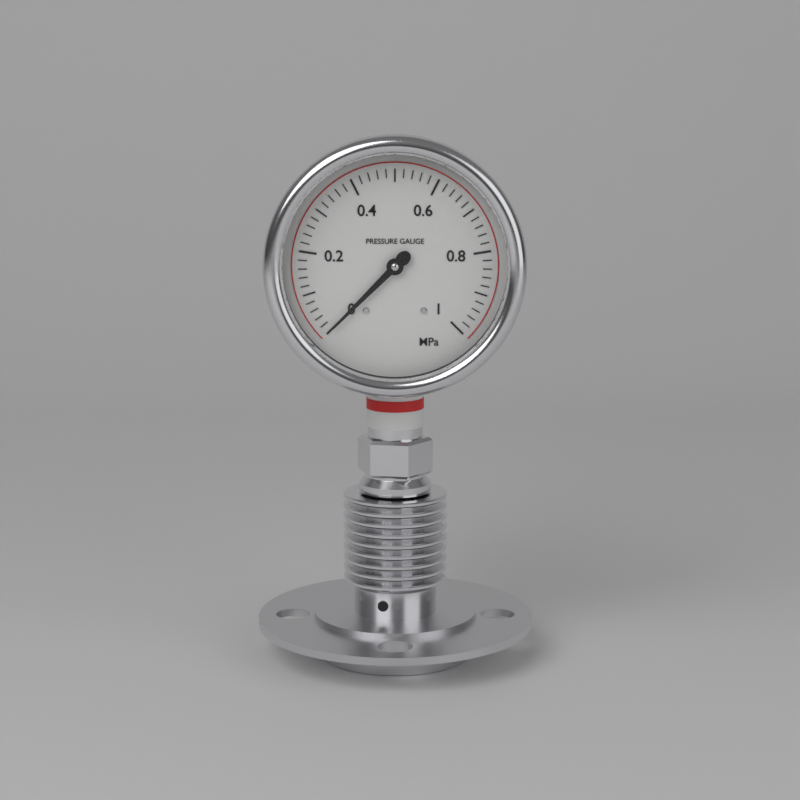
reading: 0.00 MPa
